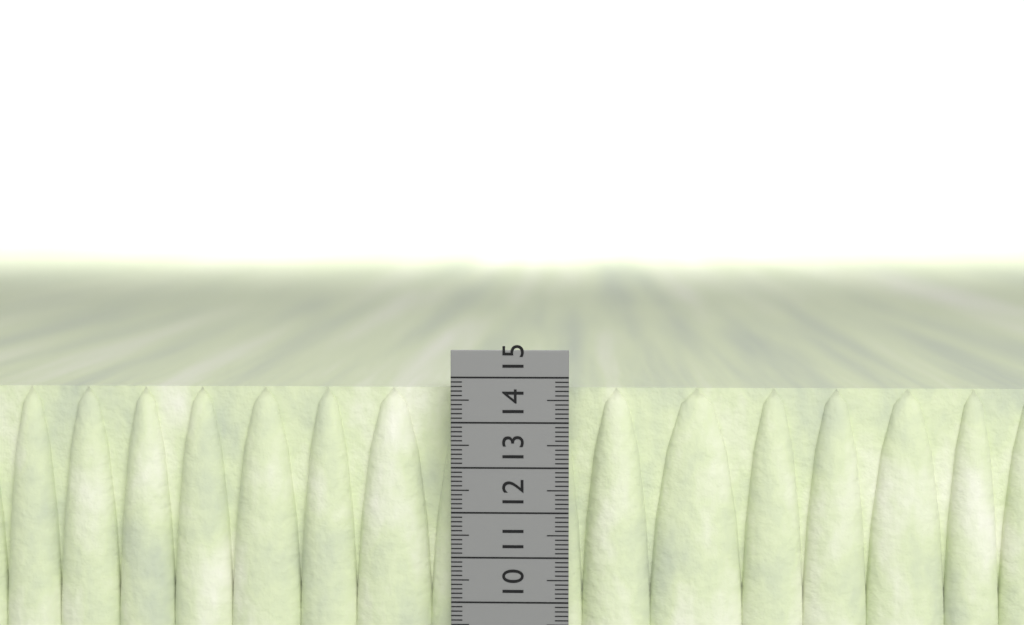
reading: 14.7 cm
